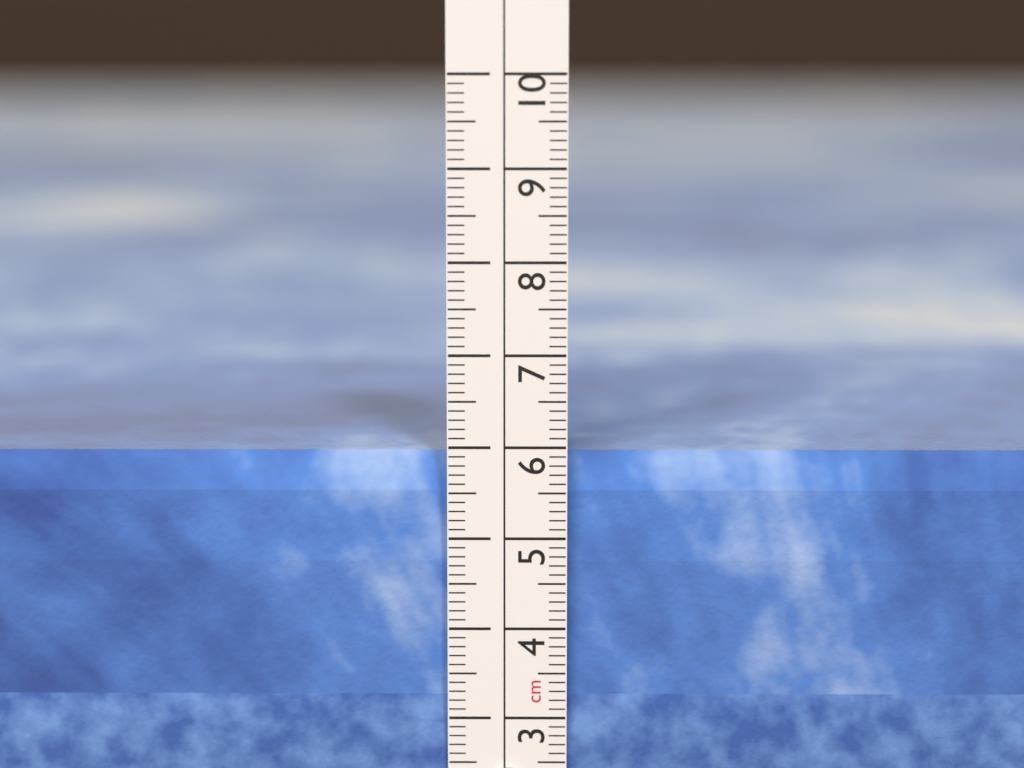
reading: 5.9 cm
